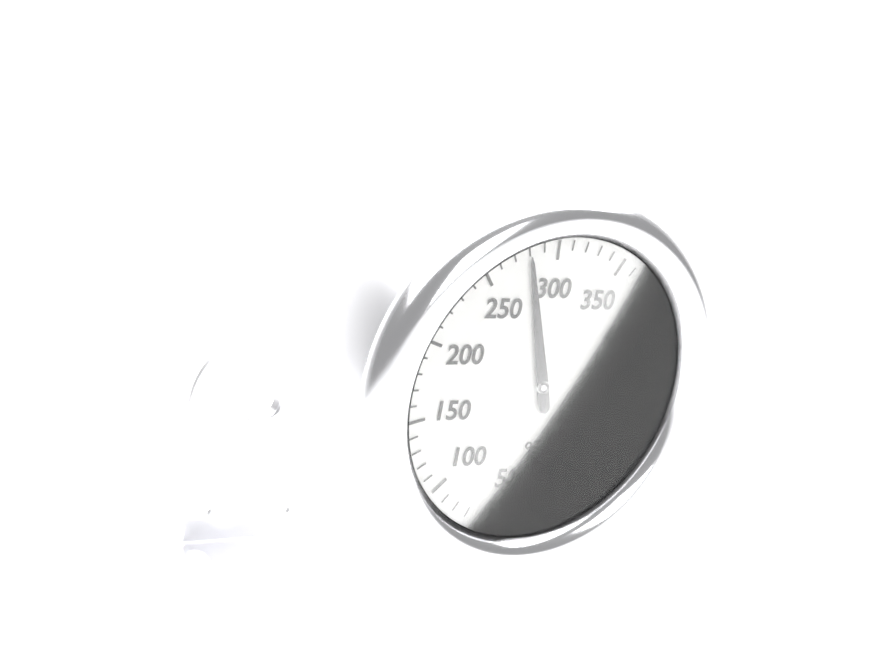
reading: 280 °F
